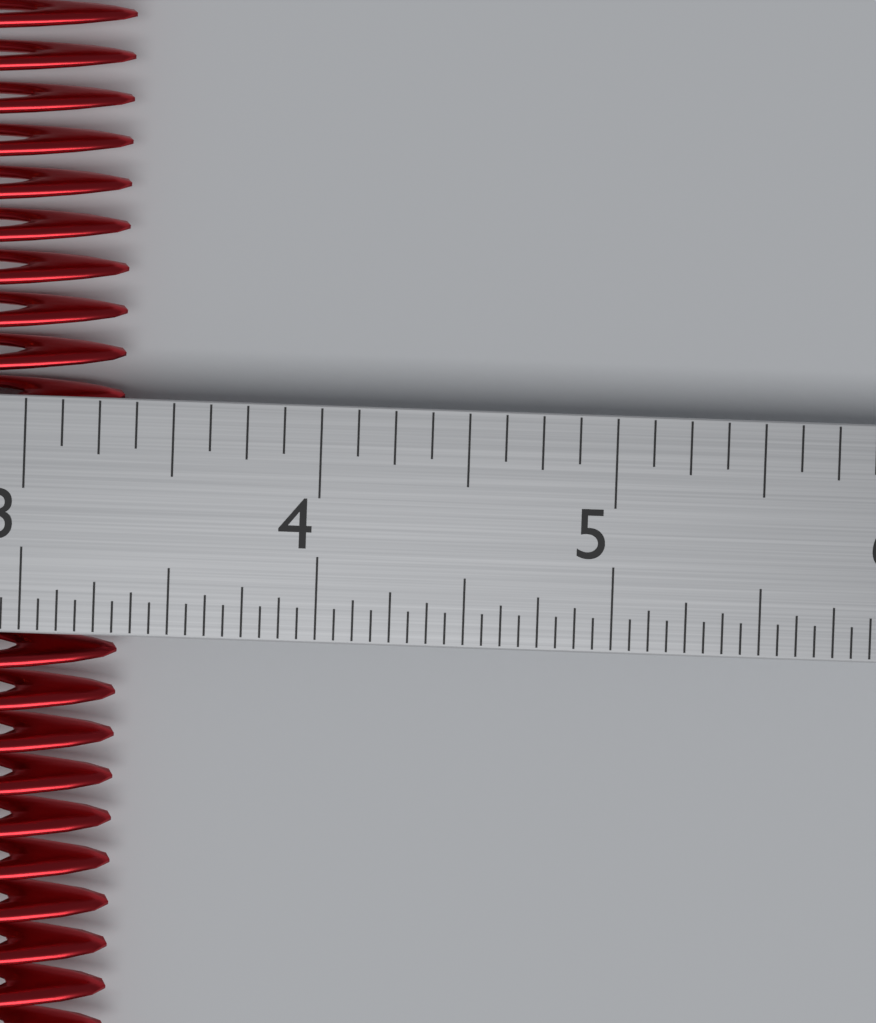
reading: 3.3125 in
